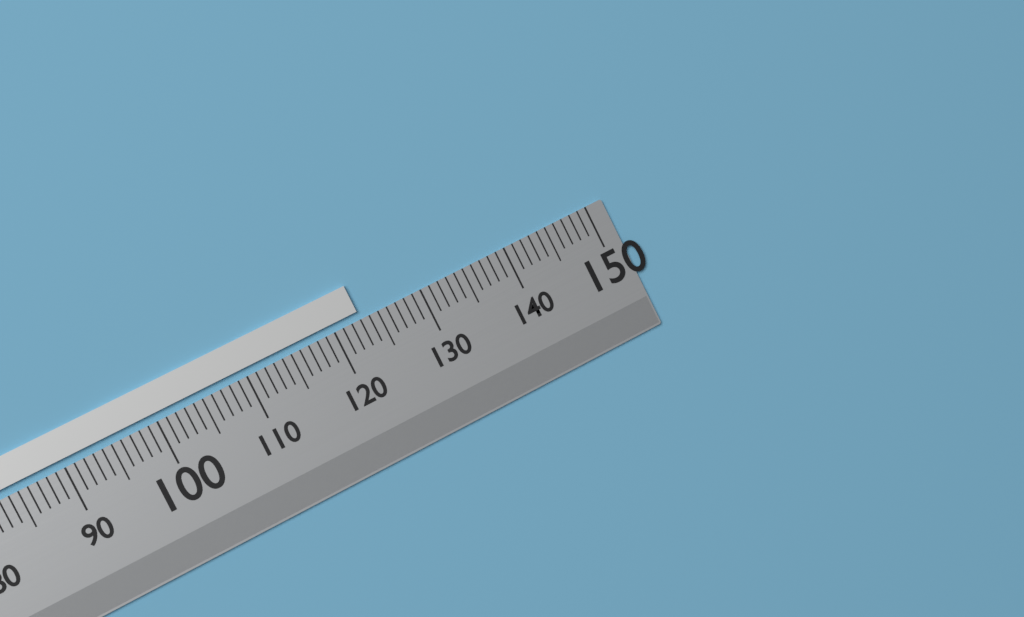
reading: 123 (no unit)
